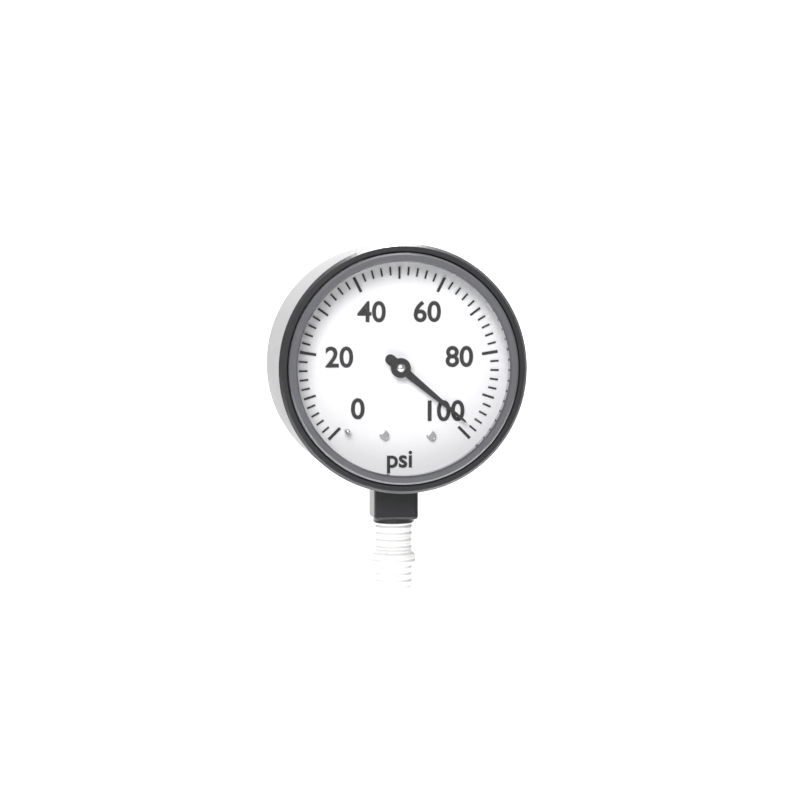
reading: 98 psi
